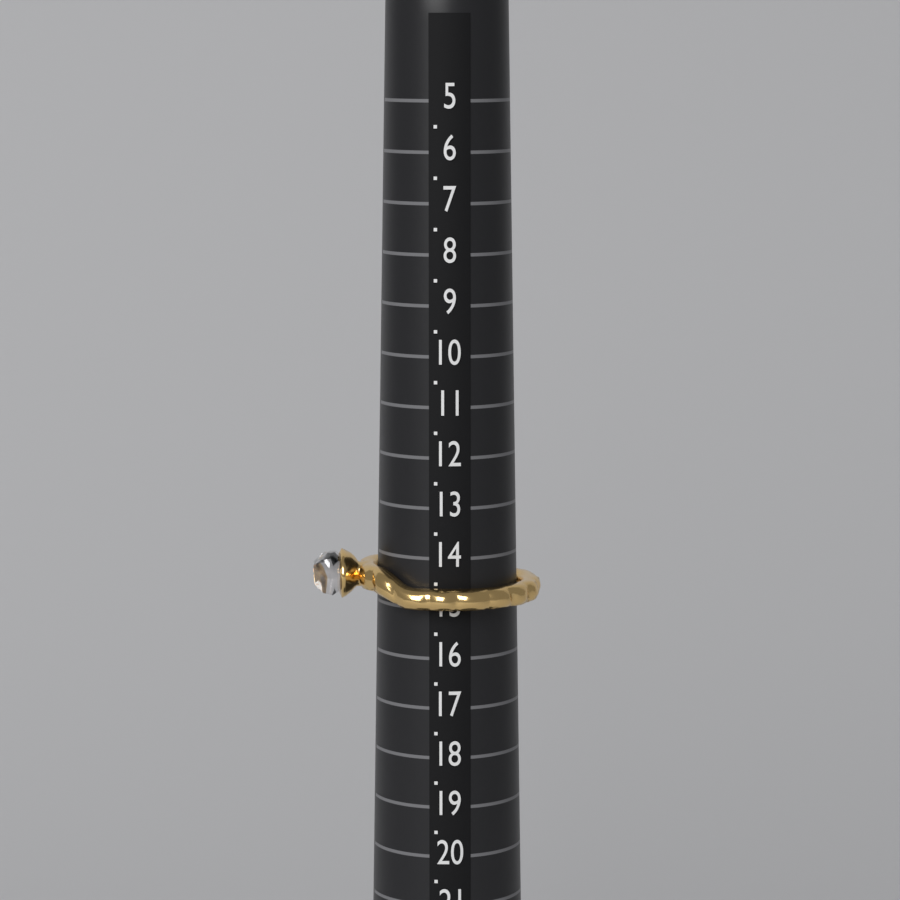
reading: 15.0 (no unit)
